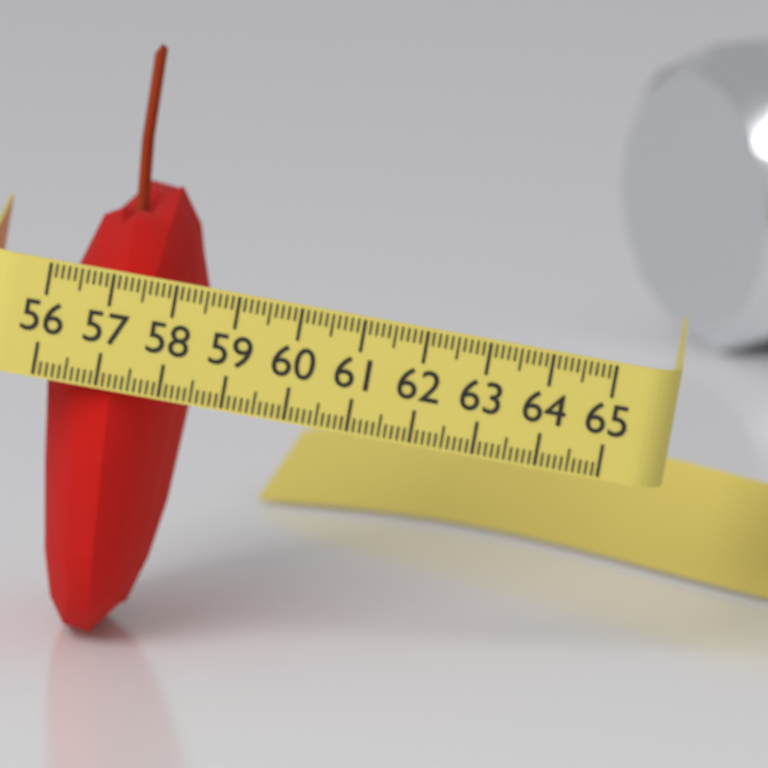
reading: 58.4 (no unit)
